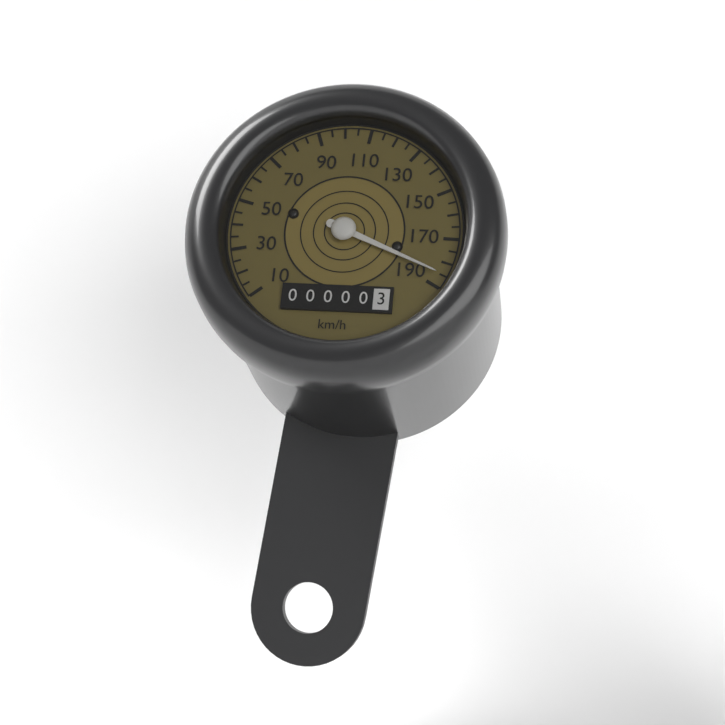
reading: 185 km/h
